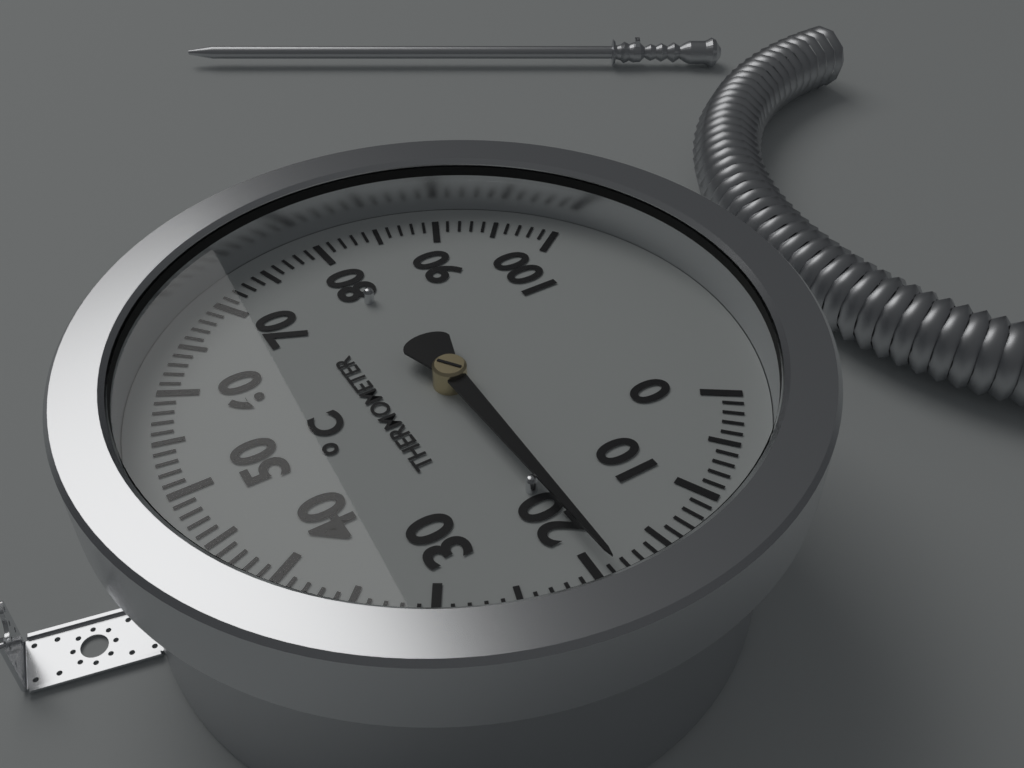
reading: 19 °C
